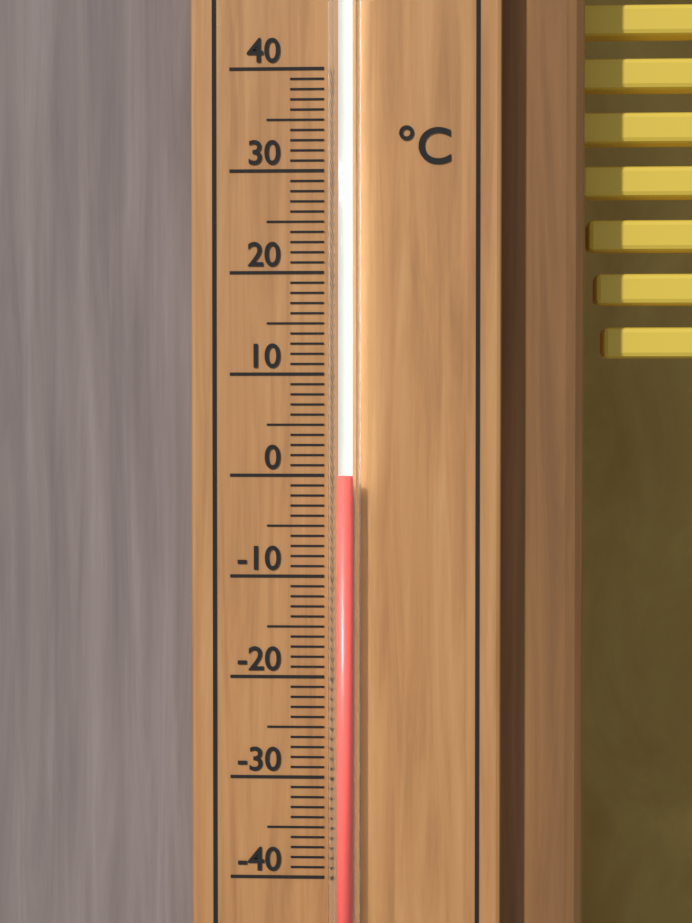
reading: 0 °C
